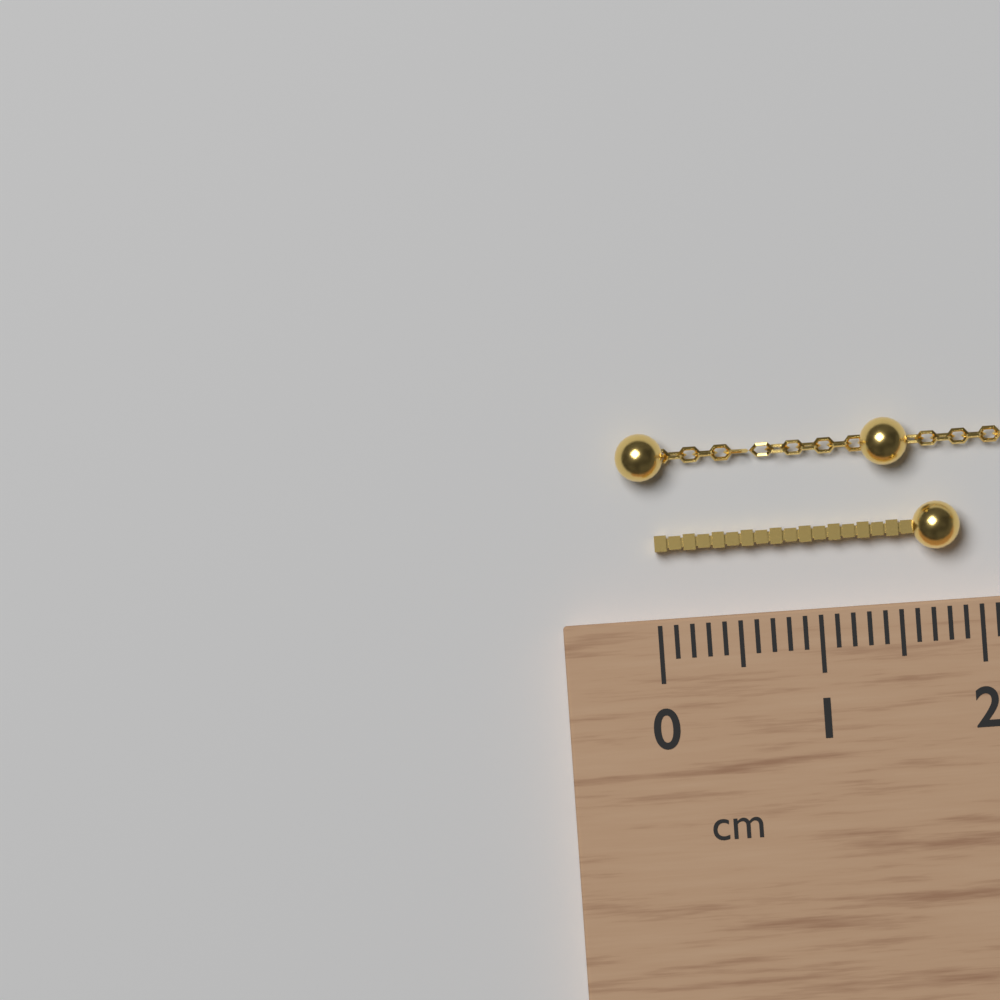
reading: 1.9 cm
